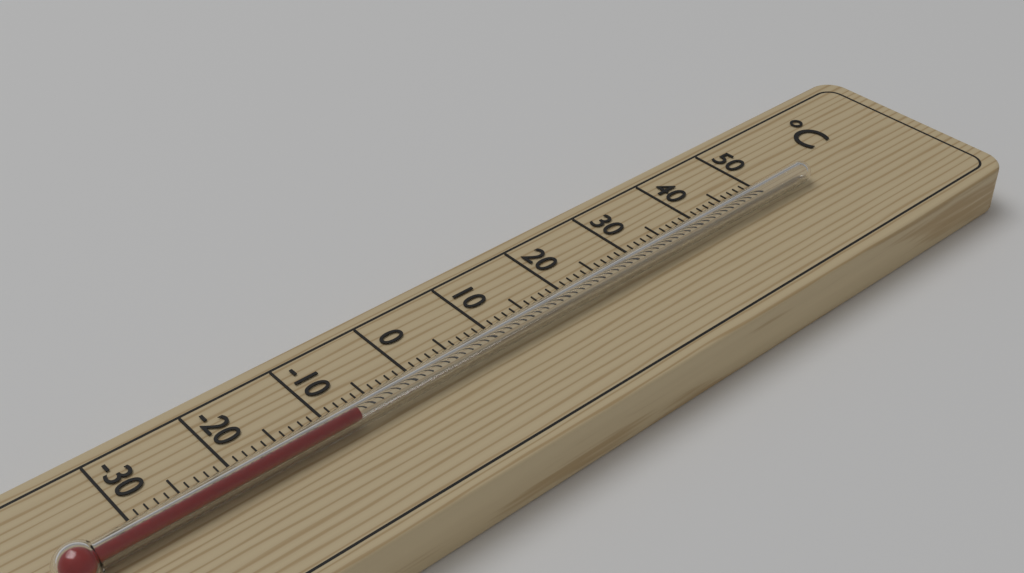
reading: -8 °C
